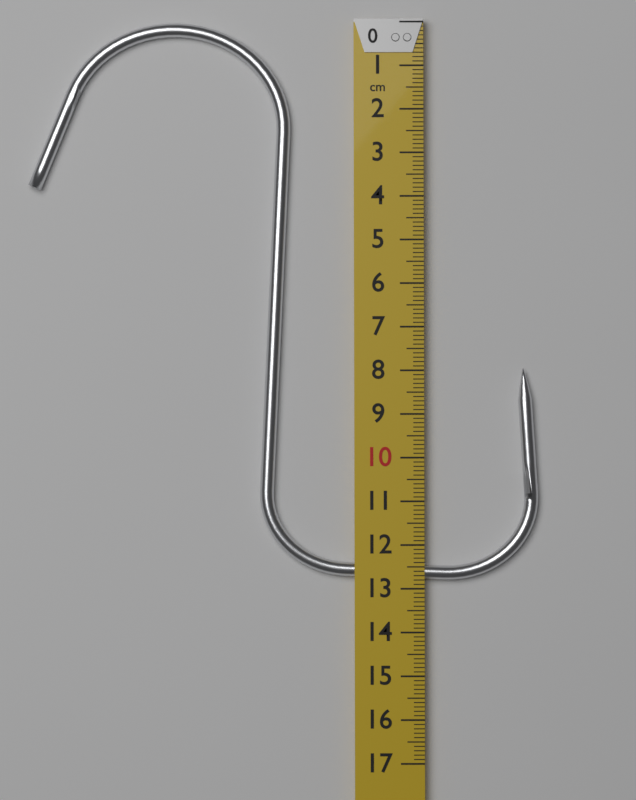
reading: 12.8 cm
